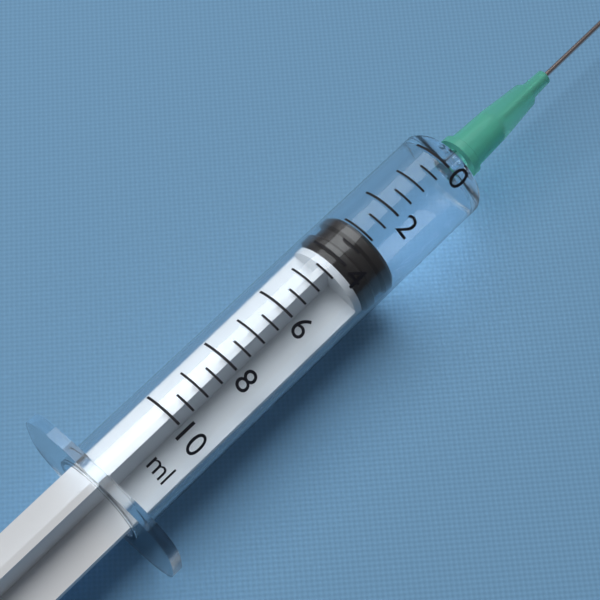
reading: 3.0 ml
